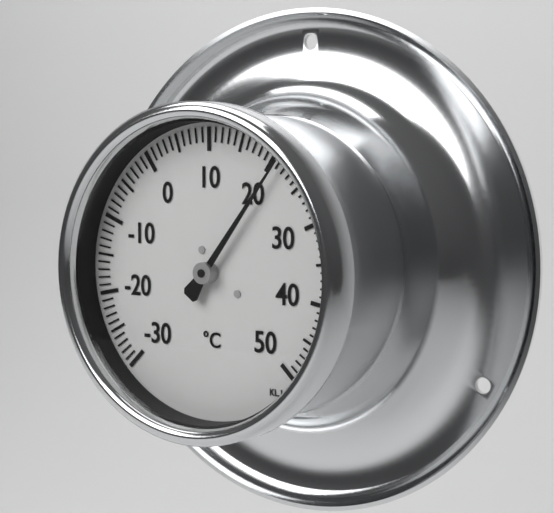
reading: 21 °C
